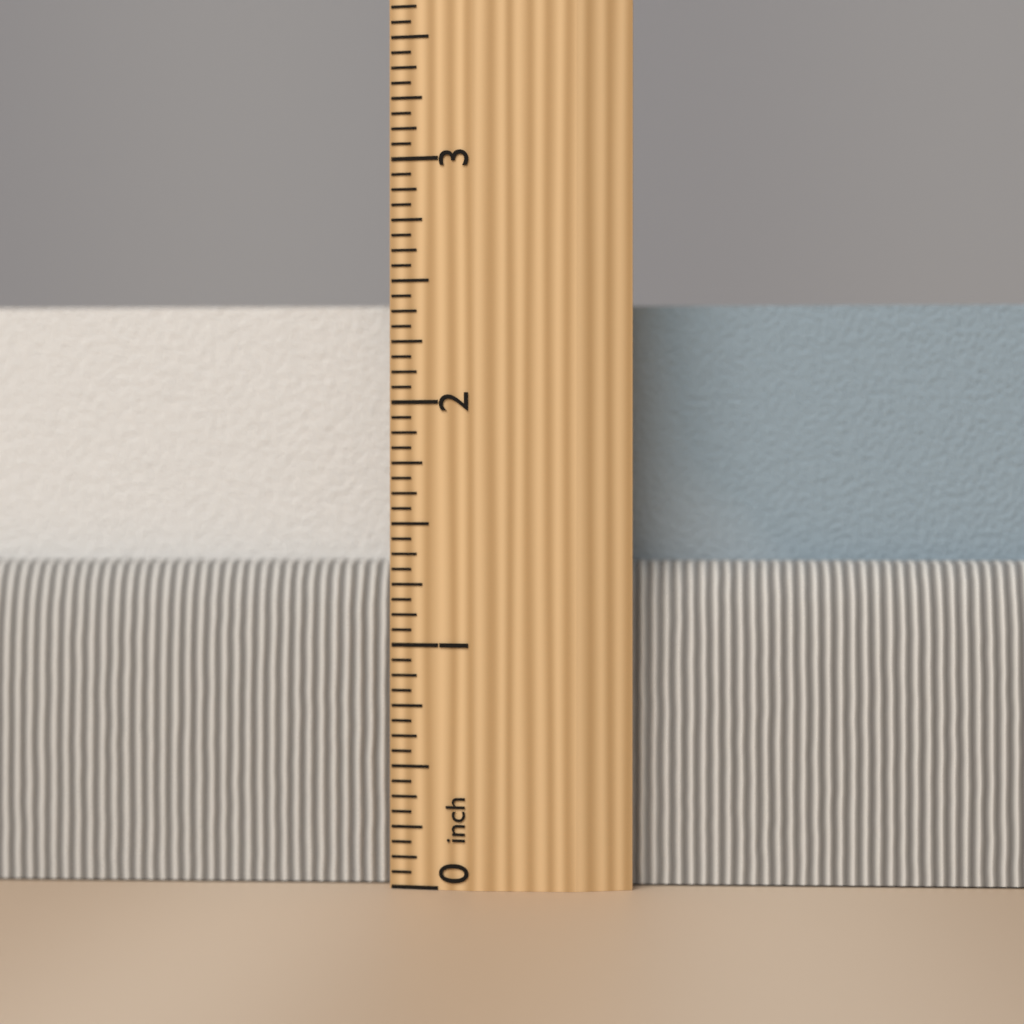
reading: 2.4375 inch
